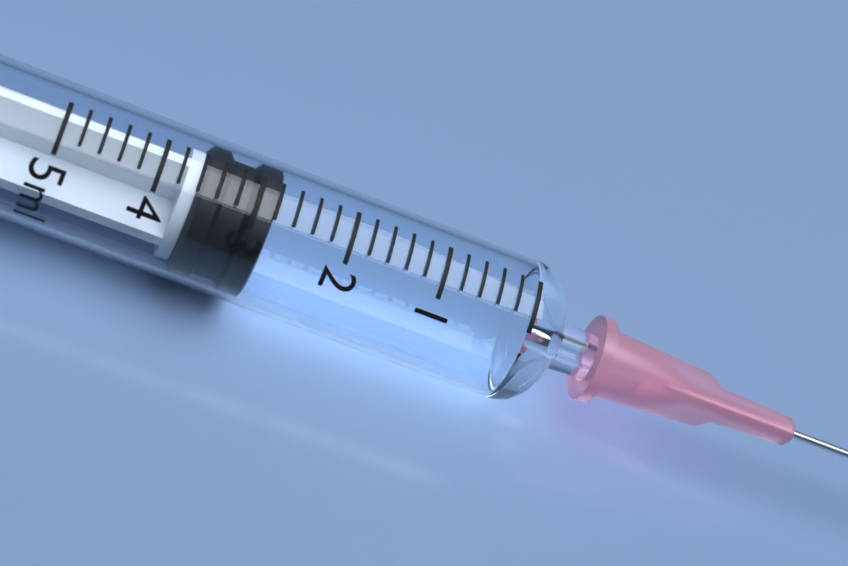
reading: 2.8 ml
